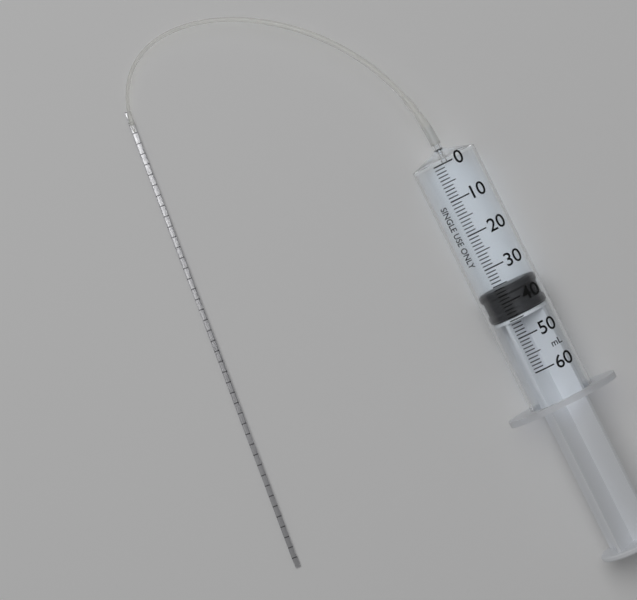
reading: 36 ml
